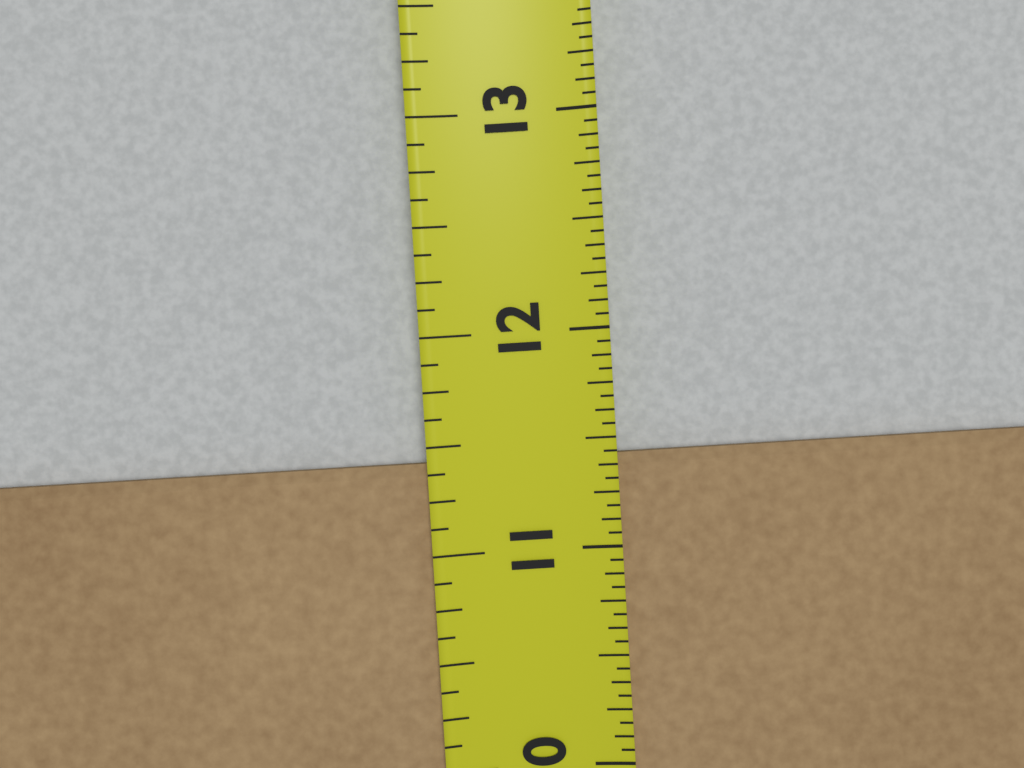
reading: 11.4375 in
